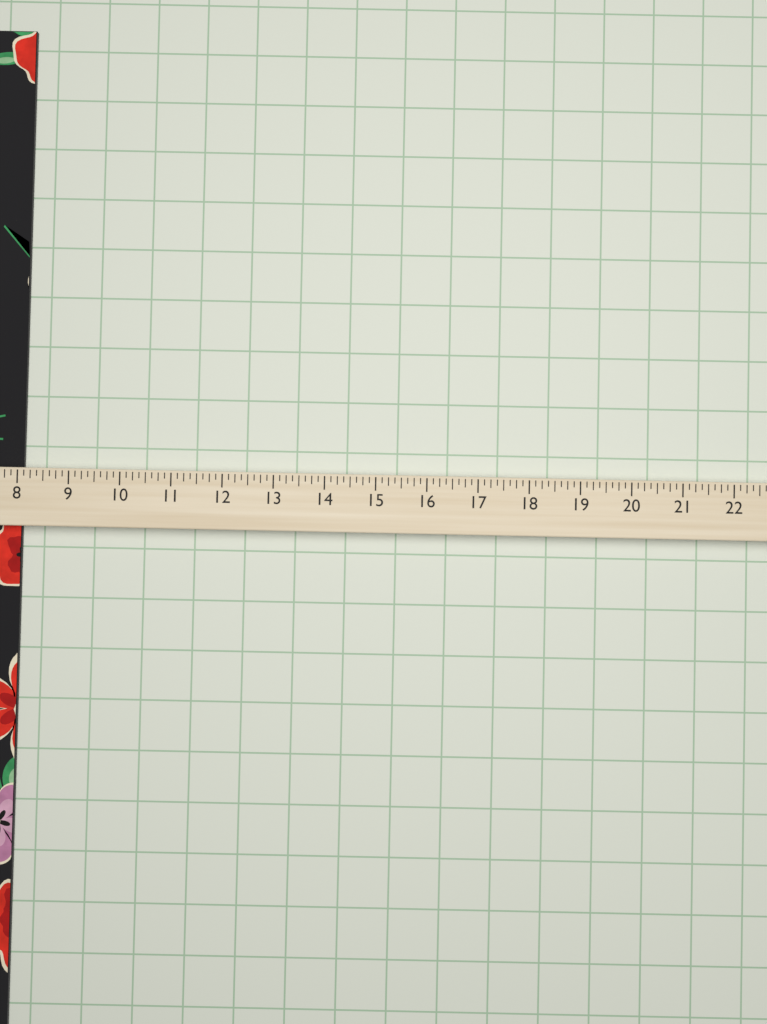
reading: 8.000 (no unit)
